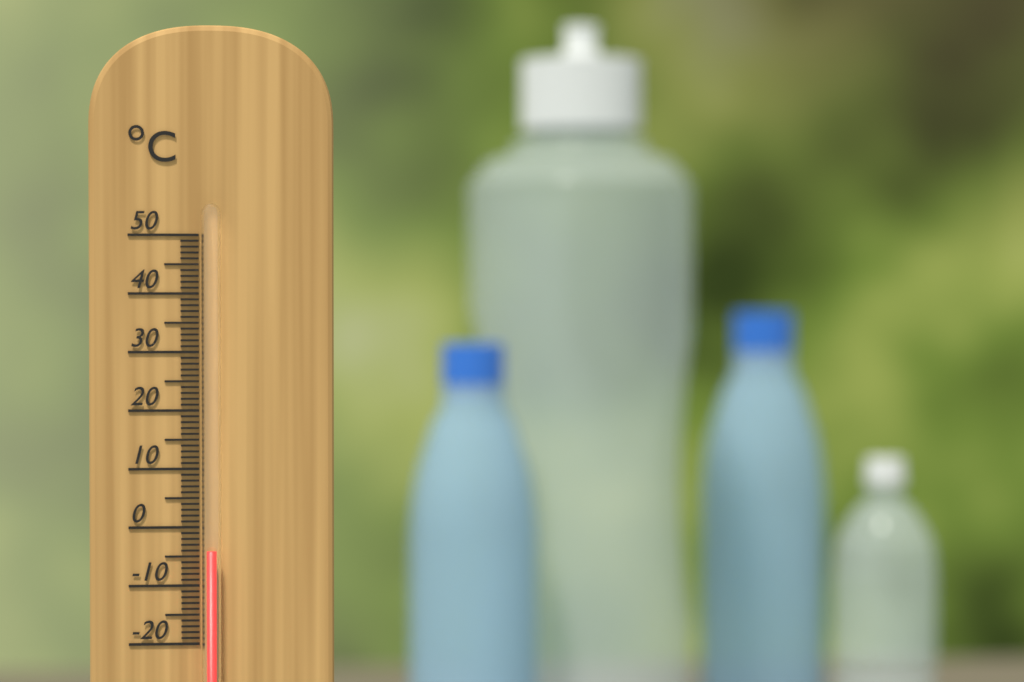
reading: -4 °C
